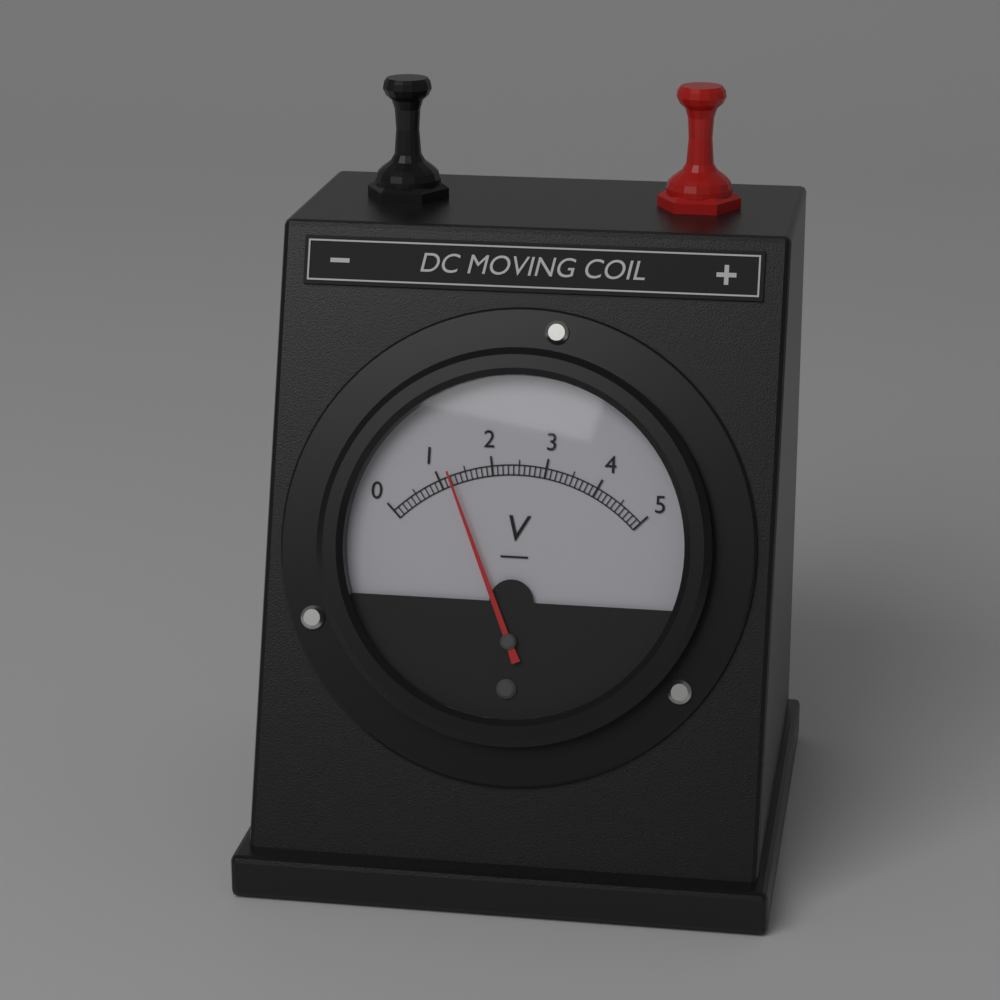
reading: 1.2 V
